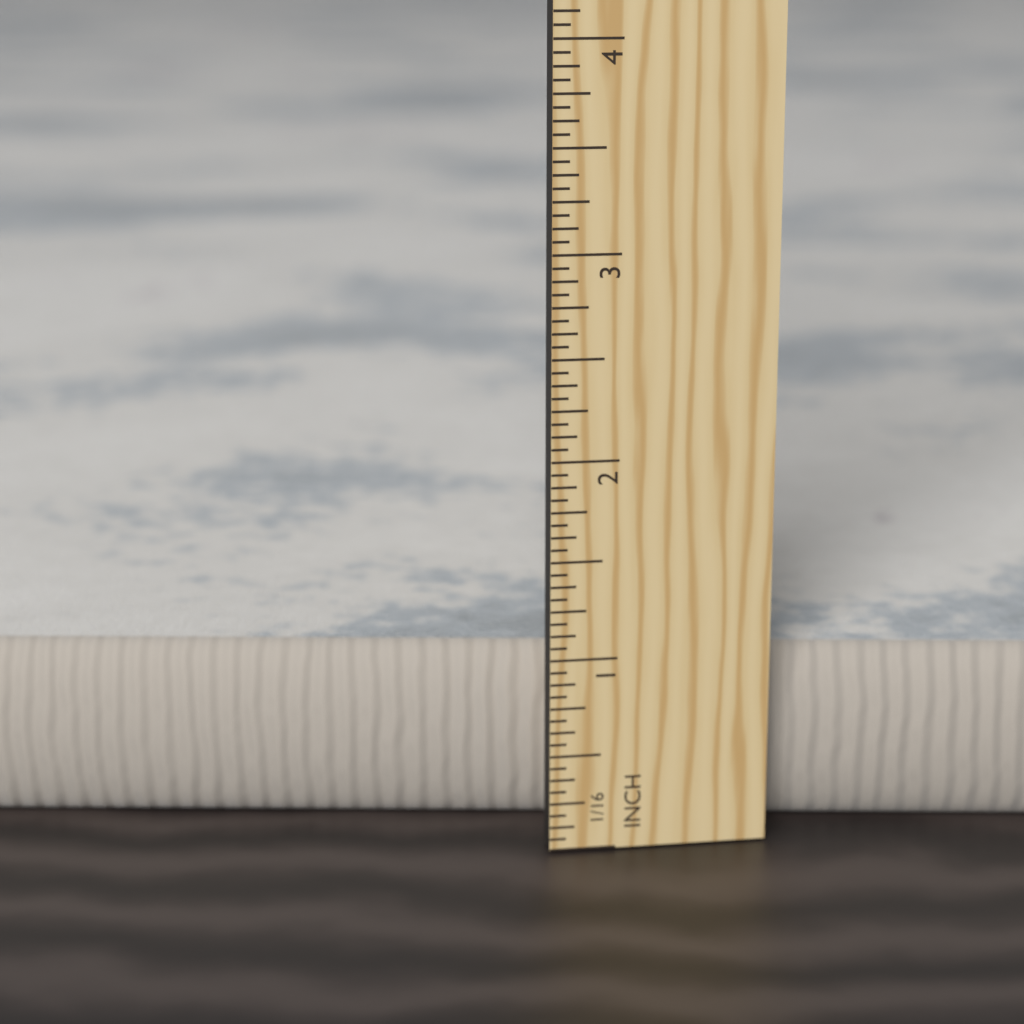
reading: 0.9375 in
